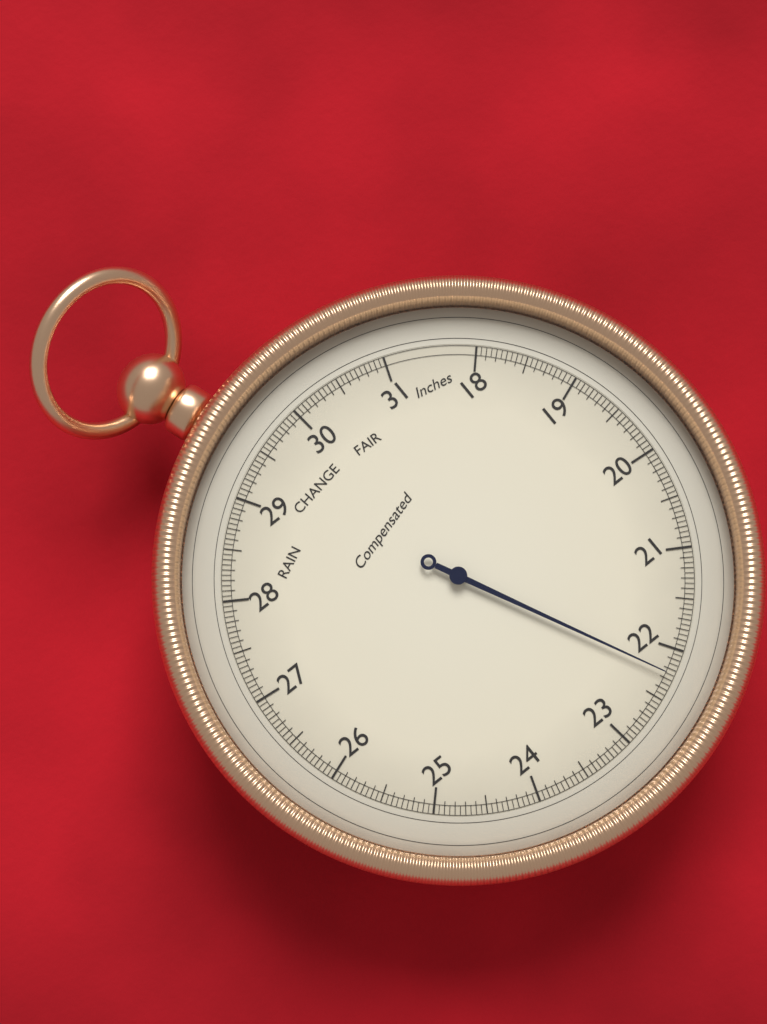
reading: 22.25 inHg
